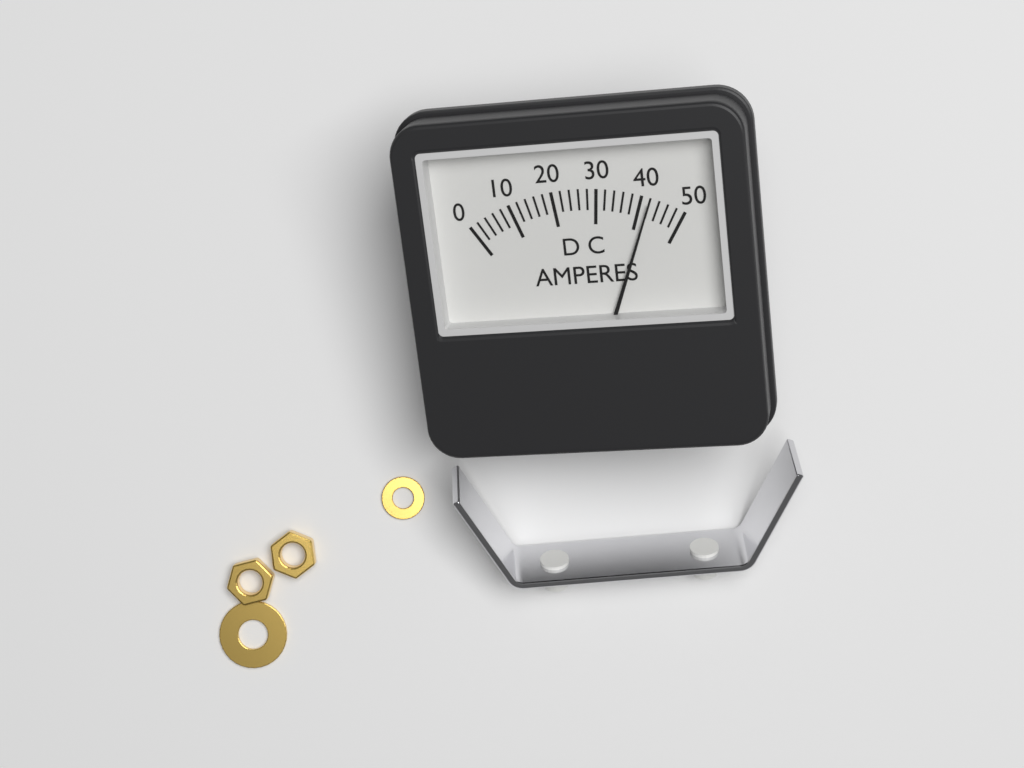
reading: 42 A
